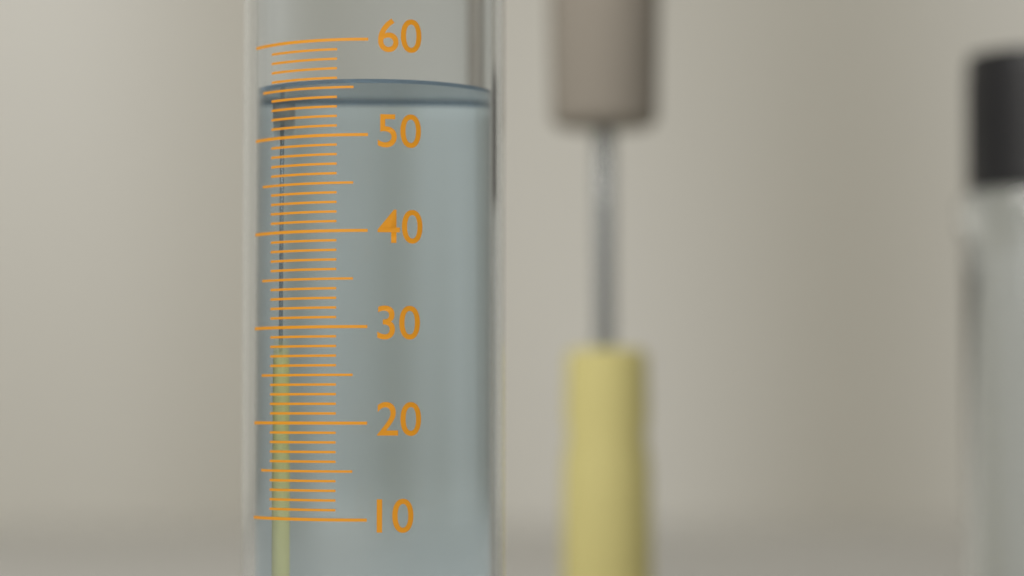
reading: 56 (no unit)
